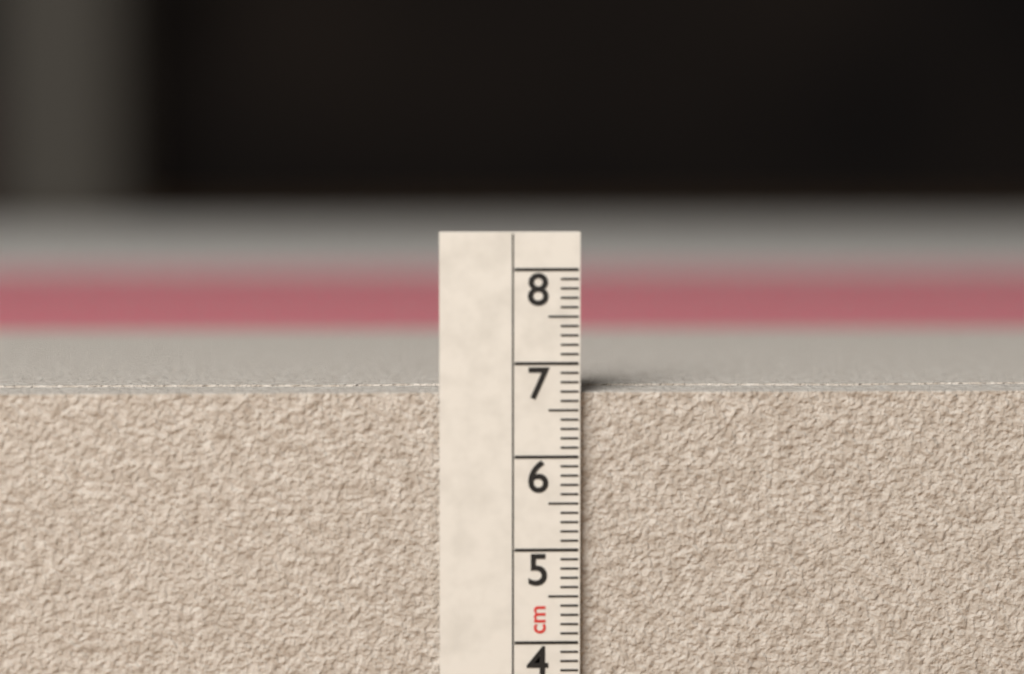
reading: 6.7 cm
